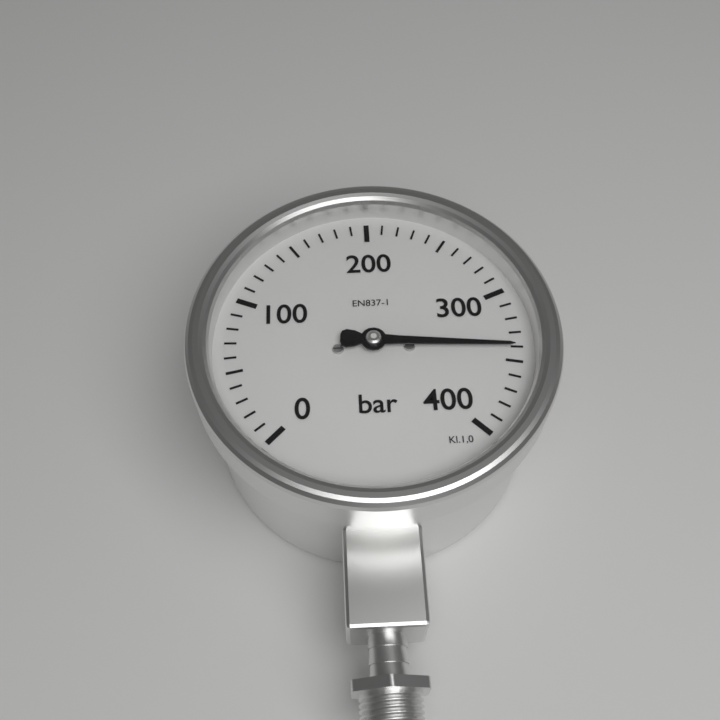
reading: 340 bar
